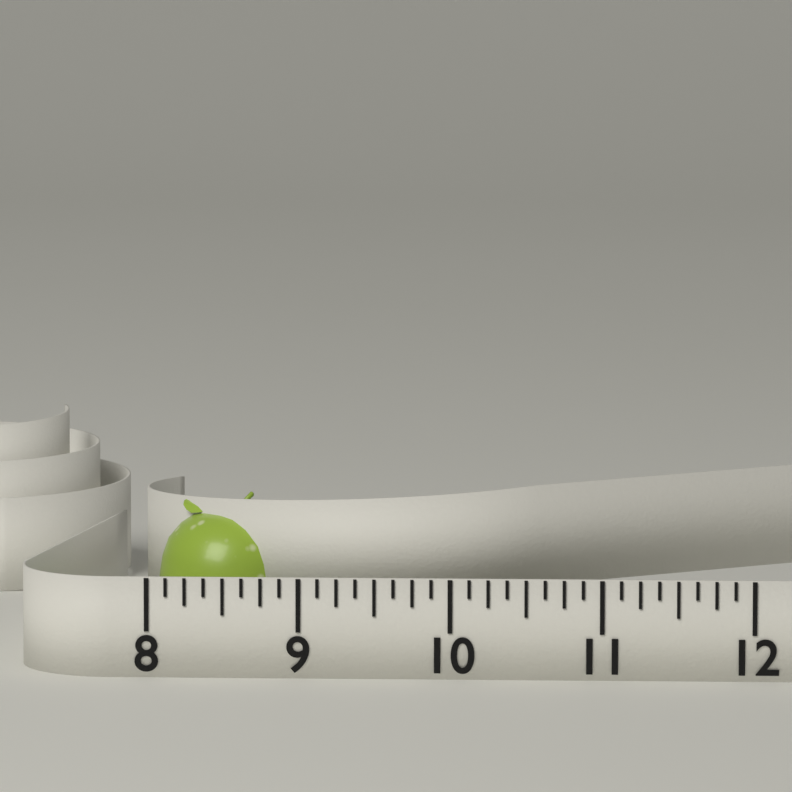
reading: 9.000 (no unit)
